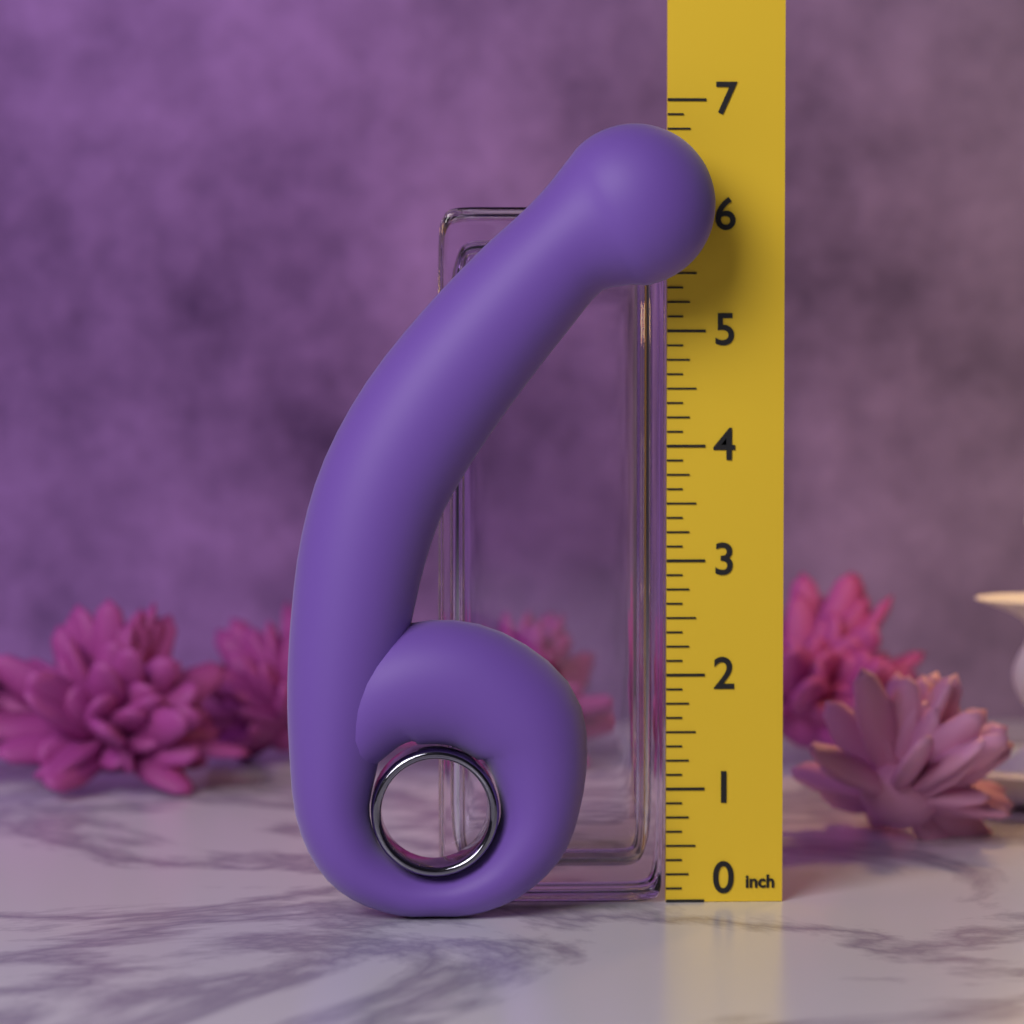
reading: 6.750 in
